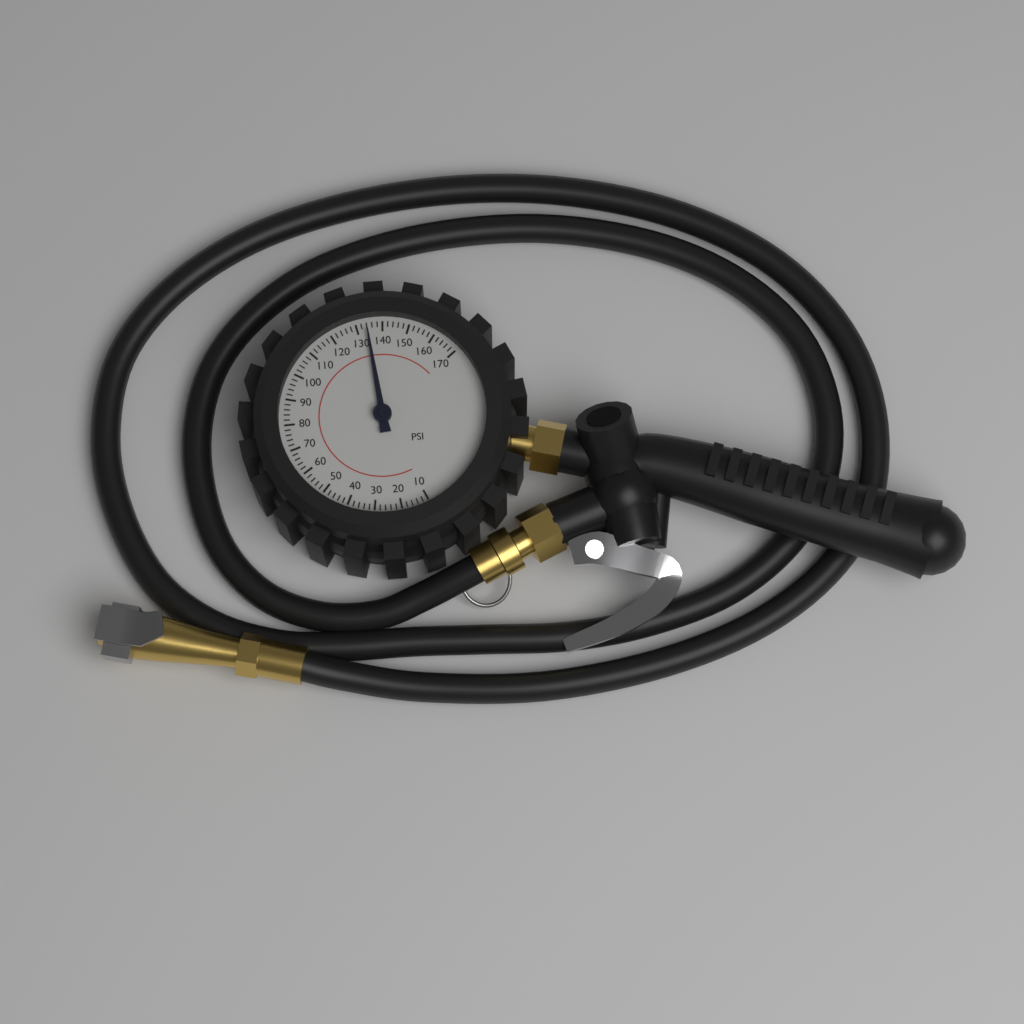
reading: 134 psi
